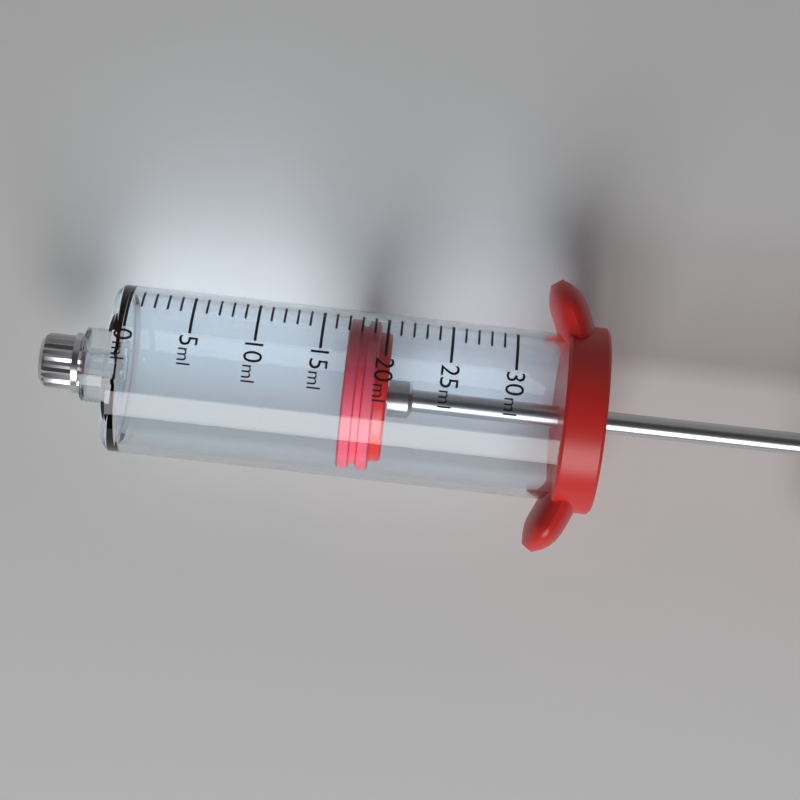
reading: 17 ml
